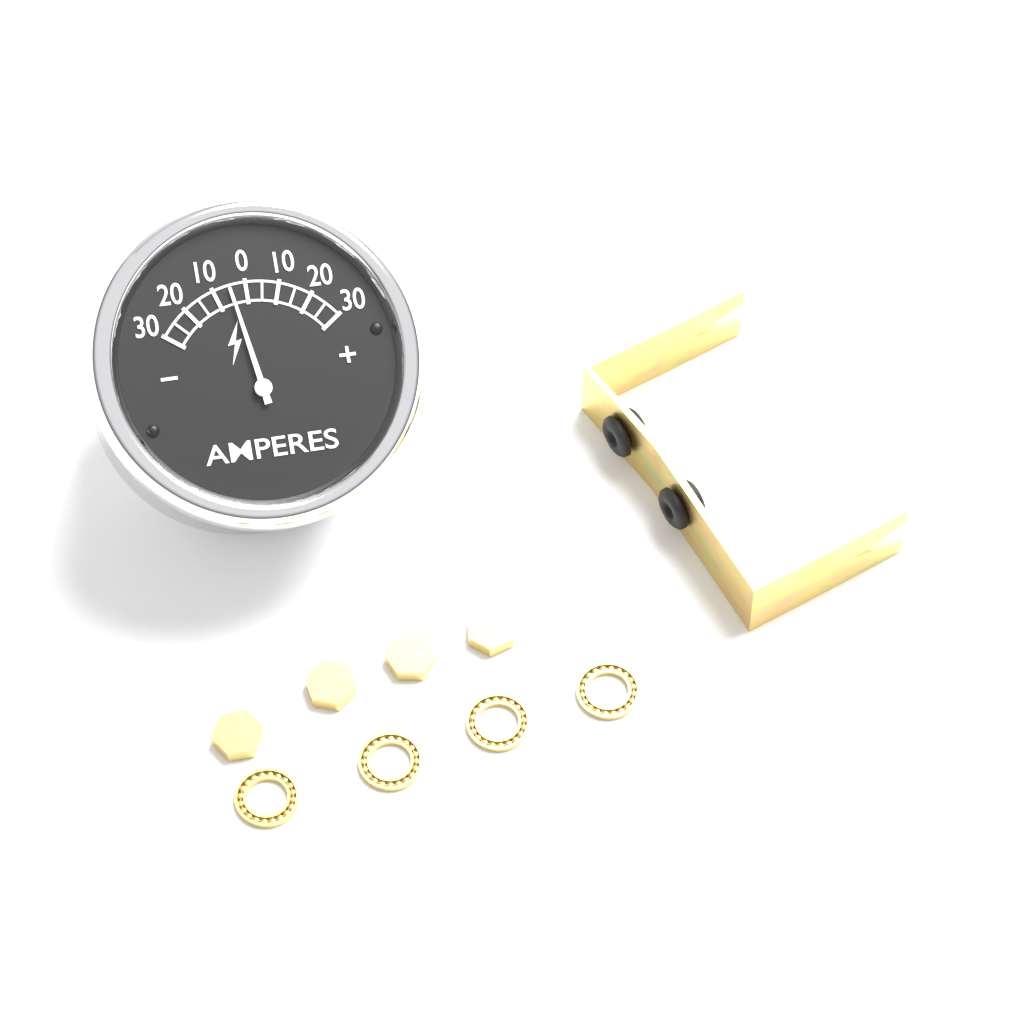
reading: -5 A
